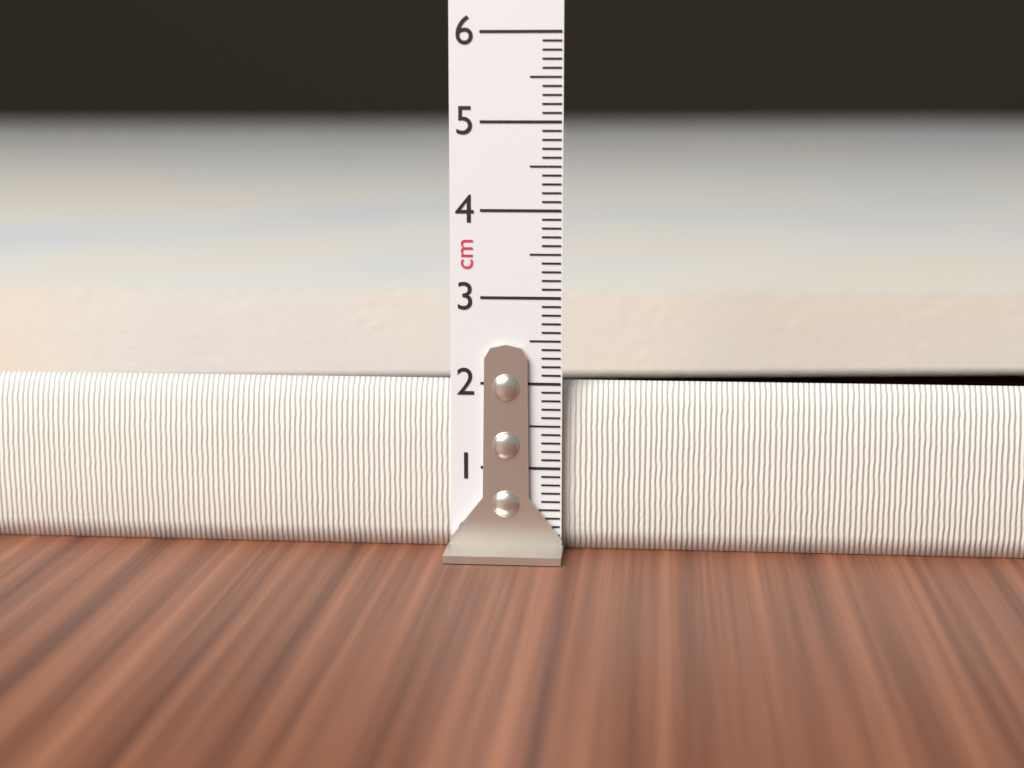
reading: 2.0 cm
